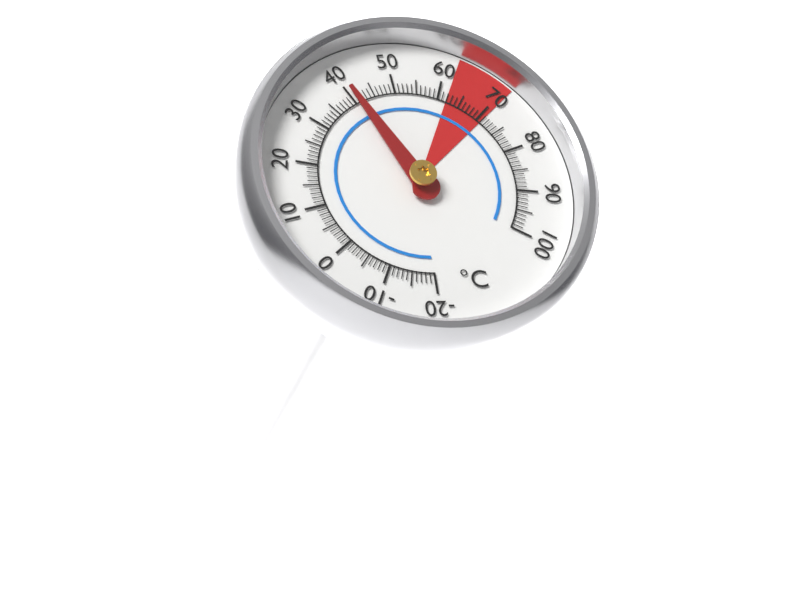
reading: 41 °C
